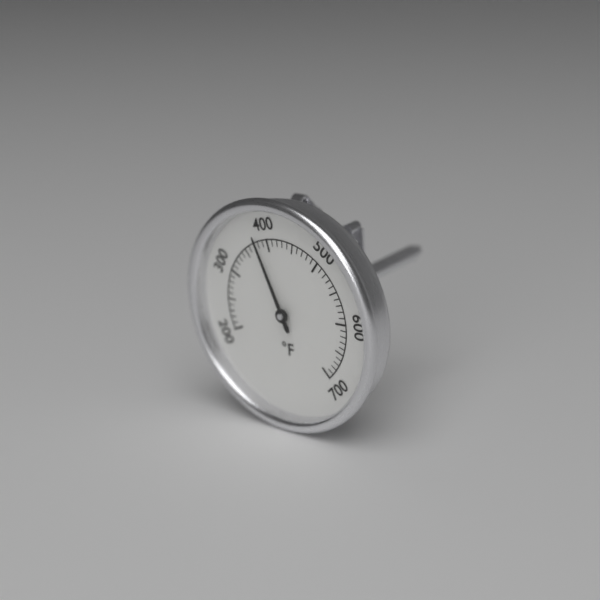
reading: 380 °F
